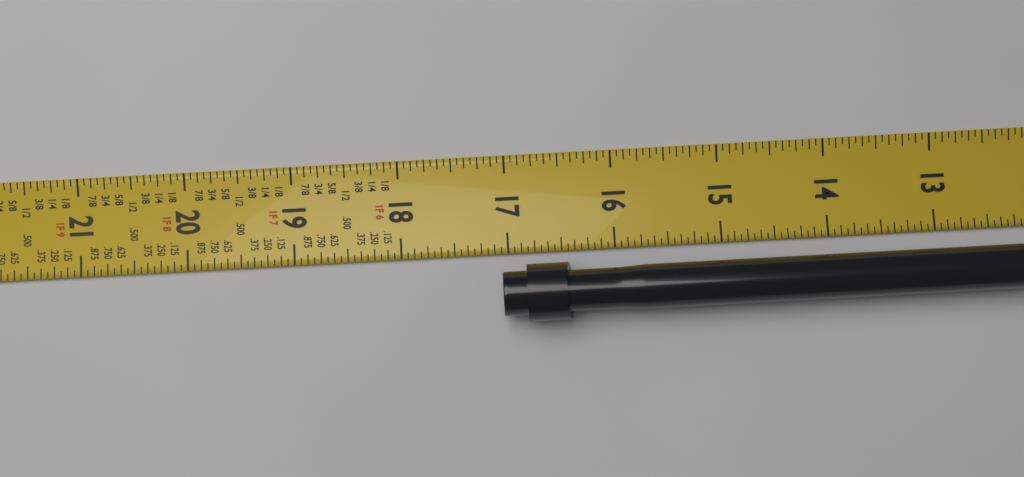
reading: 17.0625 in
